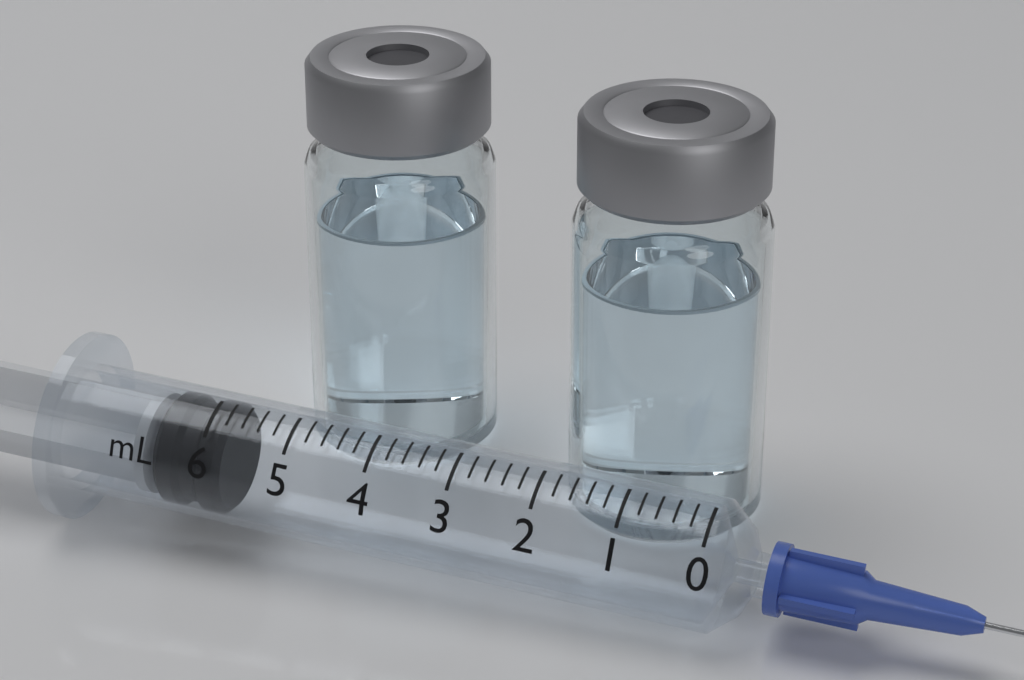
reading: 5.8 ml
